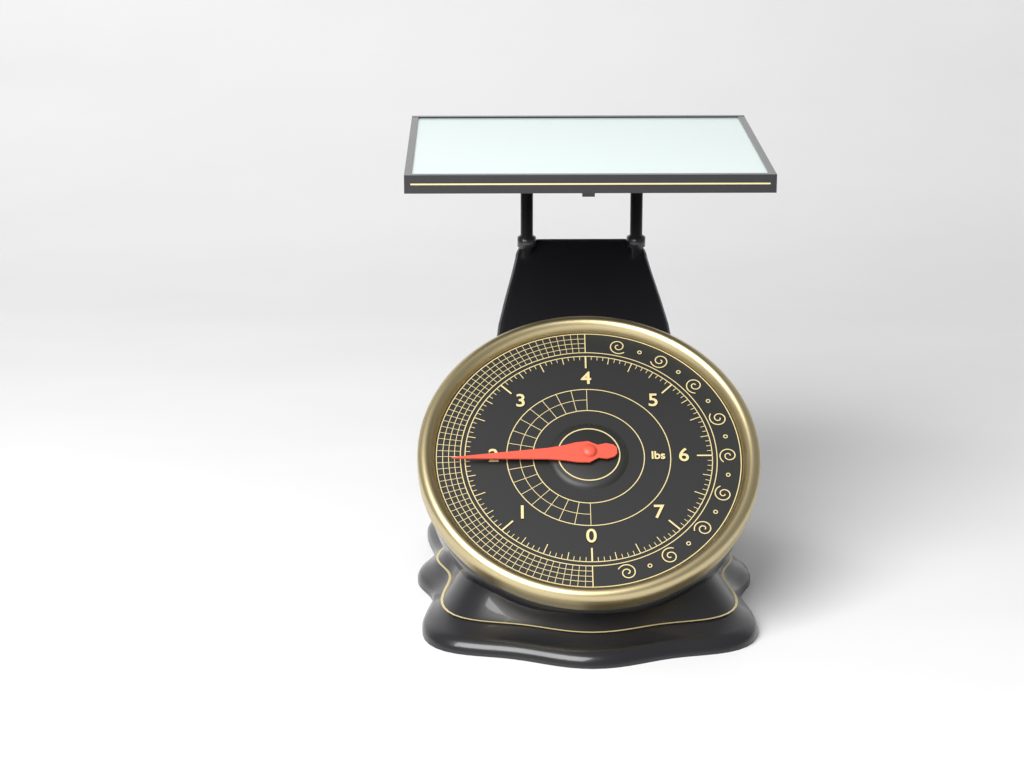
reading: 1.9375 lbs
